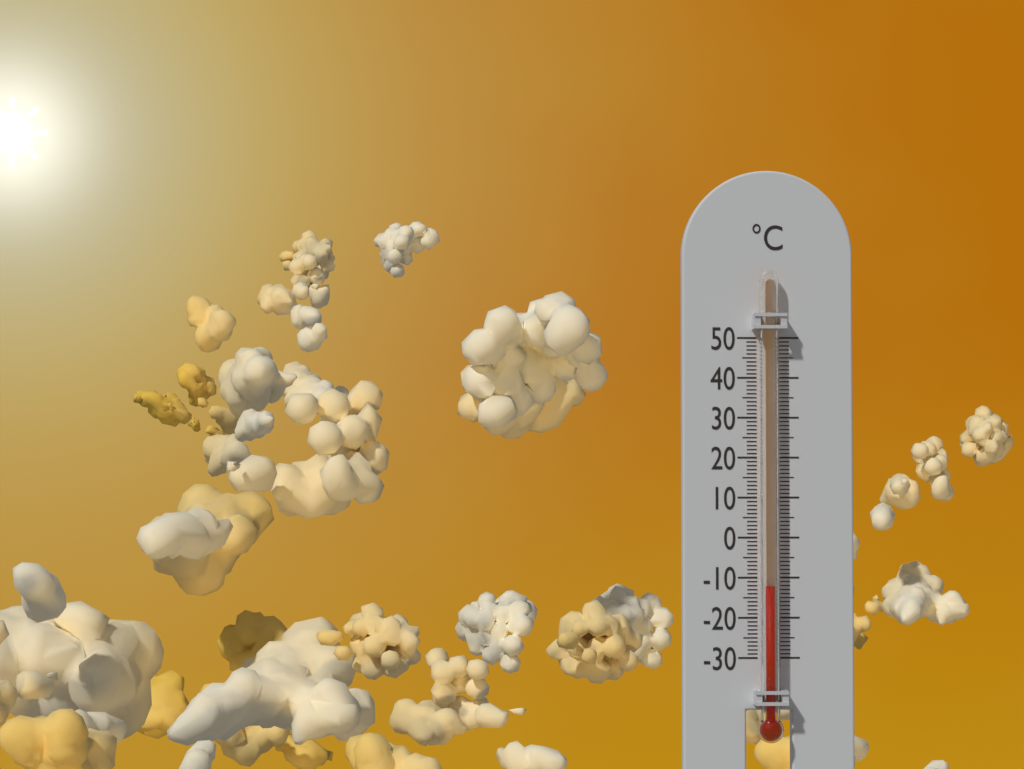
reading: -12 °C
